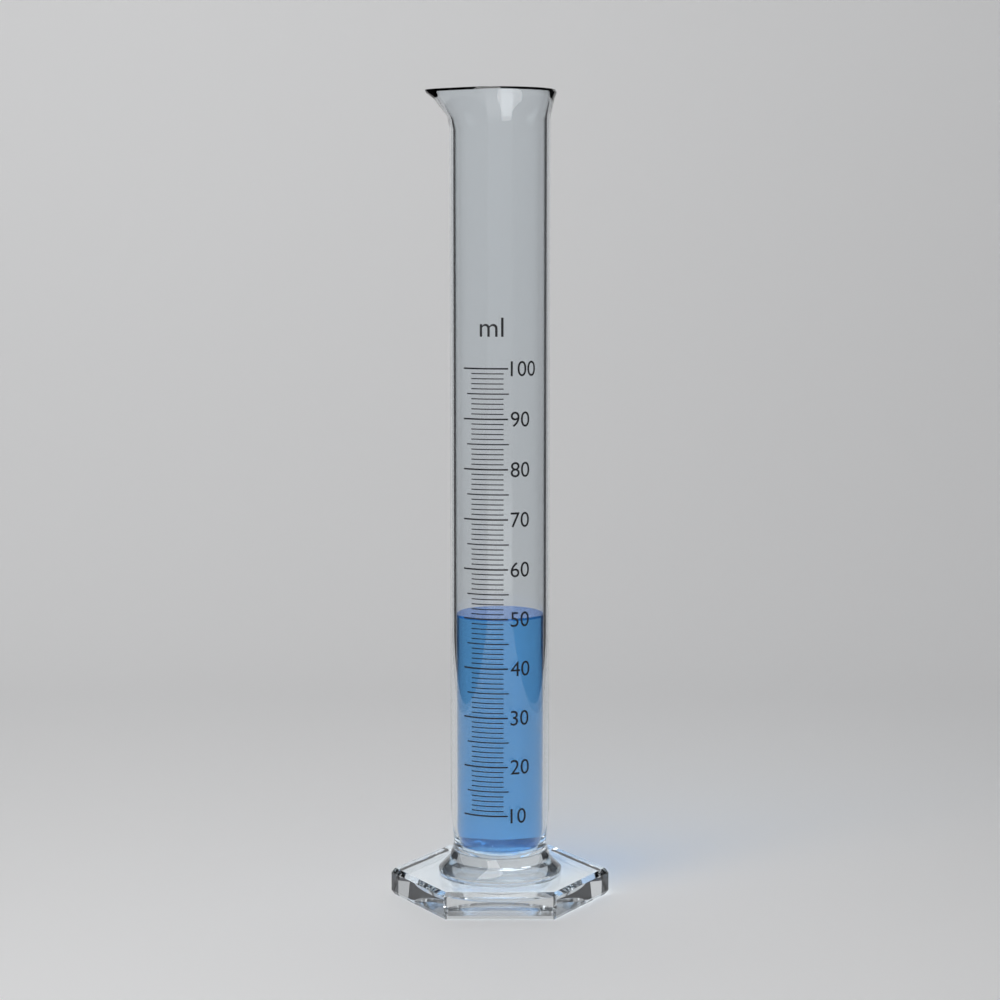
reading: 50 ml
